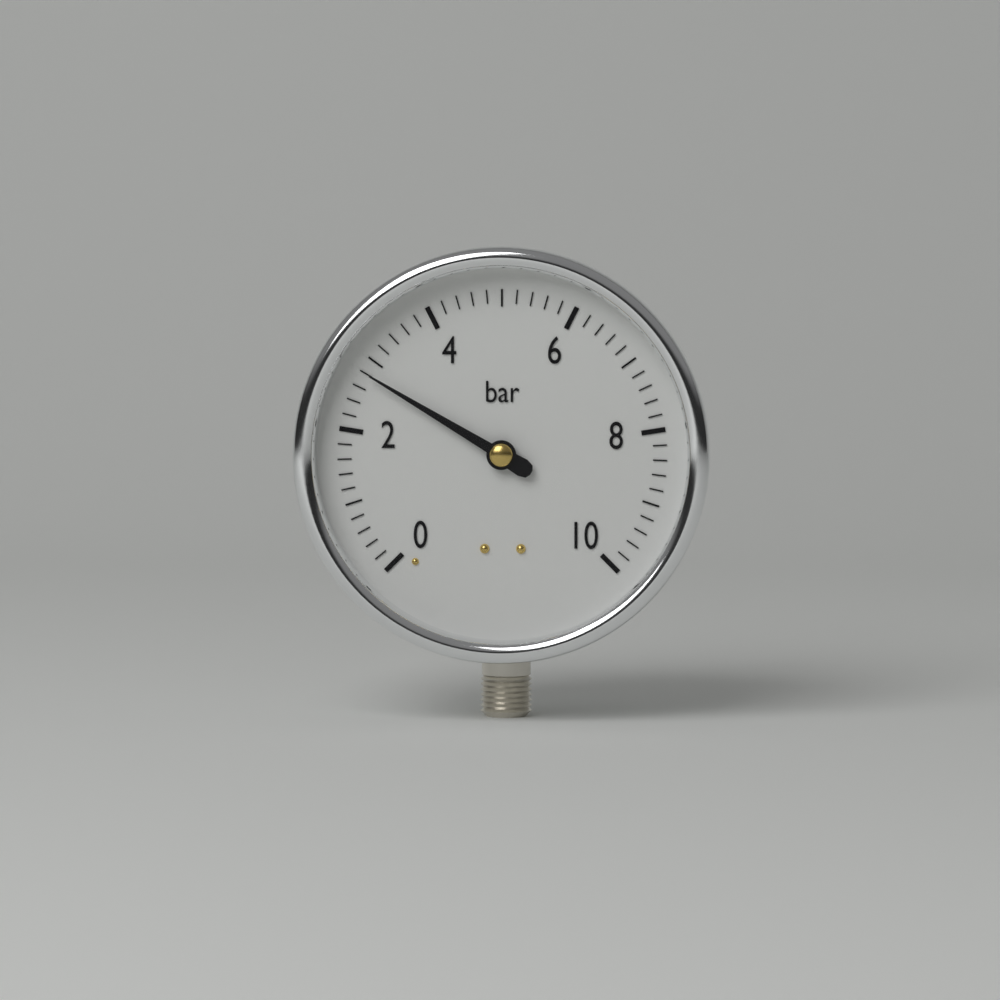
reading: 2.8 bar
